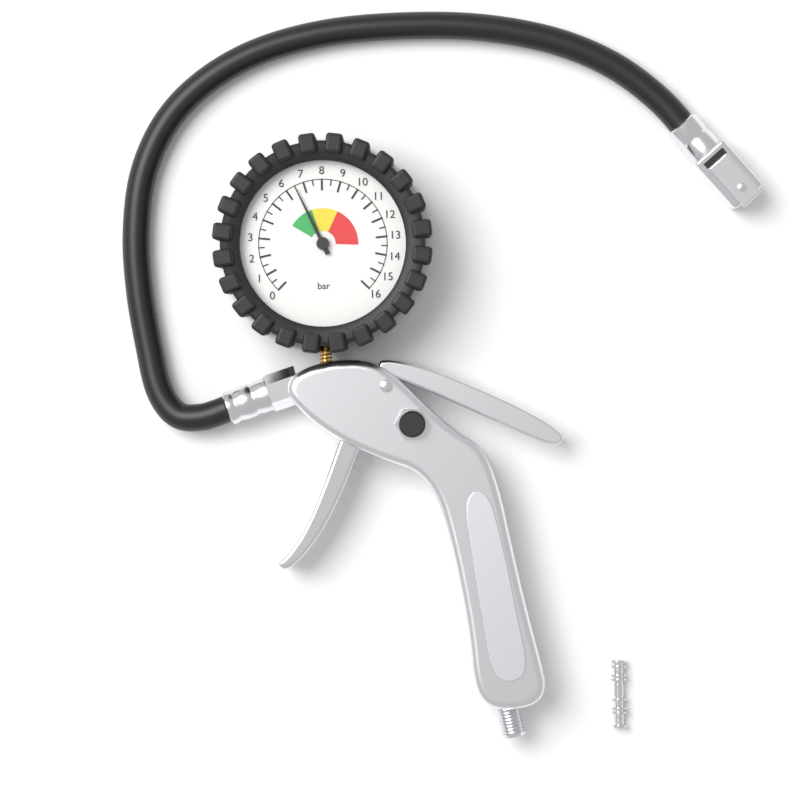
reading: 6.5 bar
